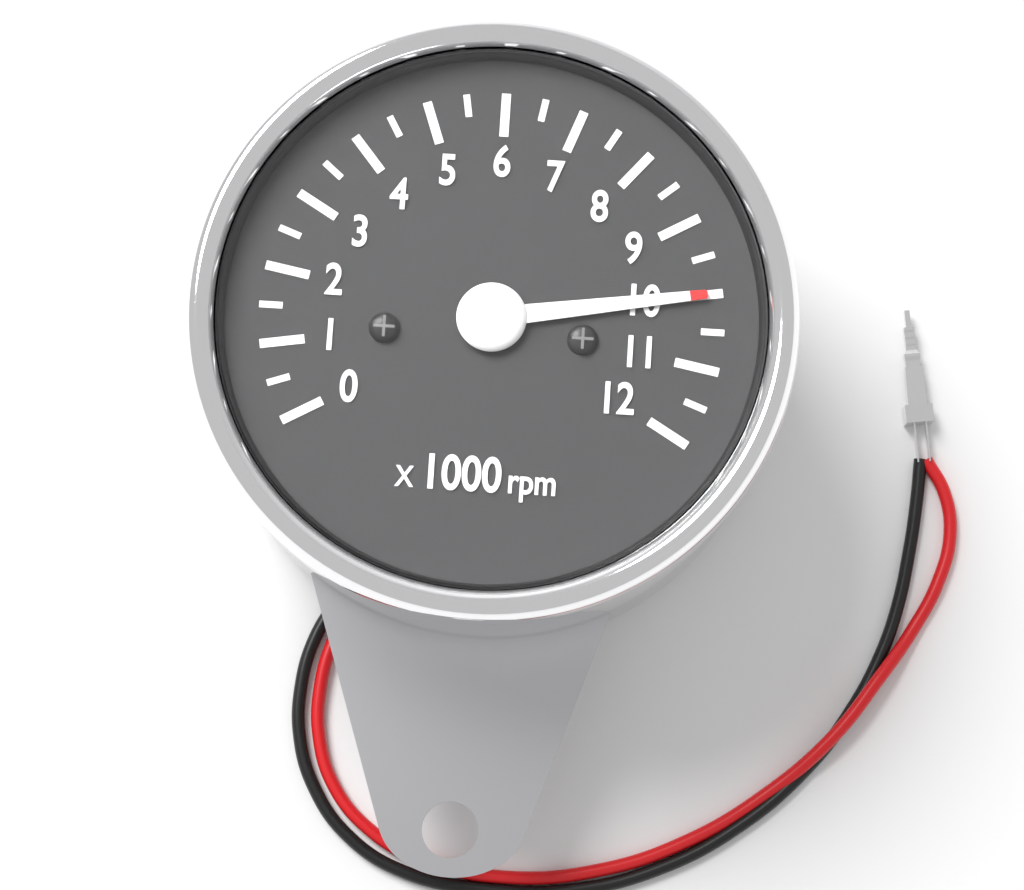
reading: 10.0 x1000 rpm
